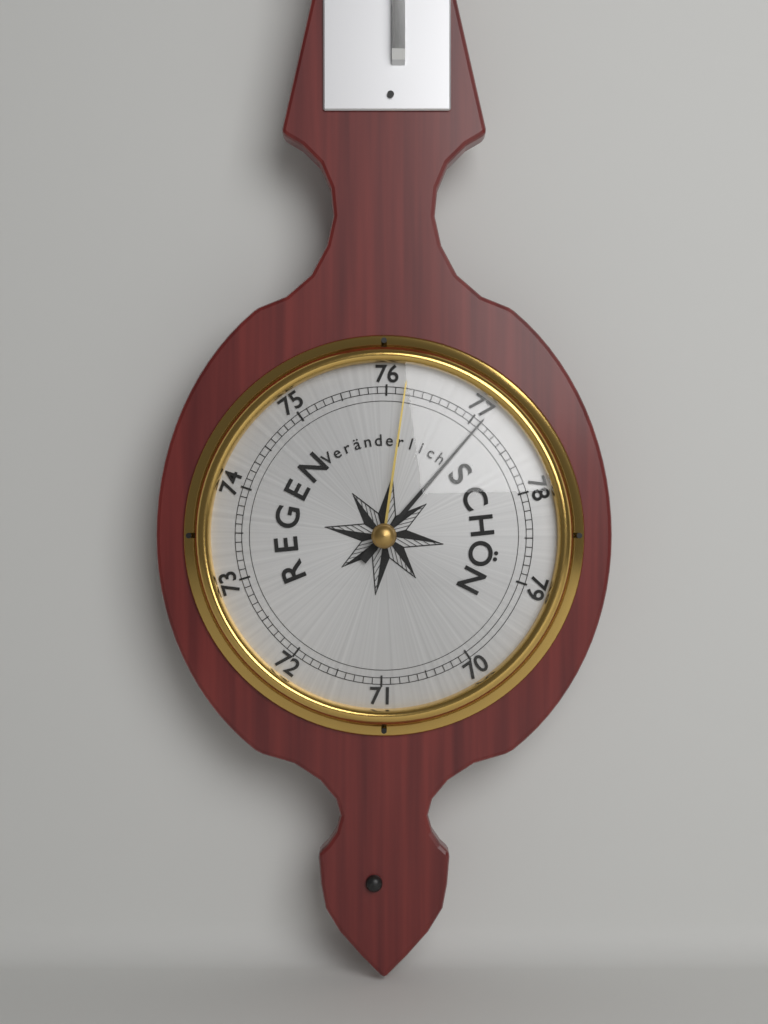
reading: 77.1 (no unit)
